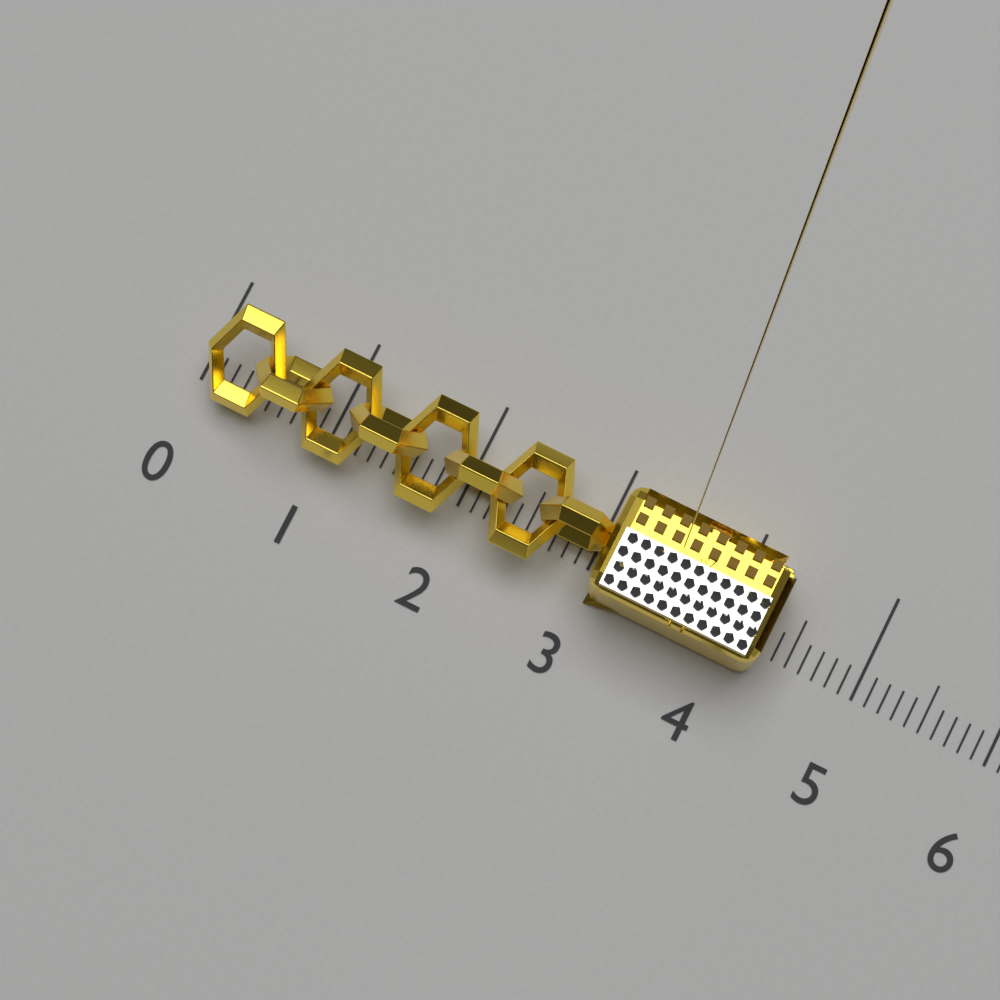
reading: 4.3 (no unit)
